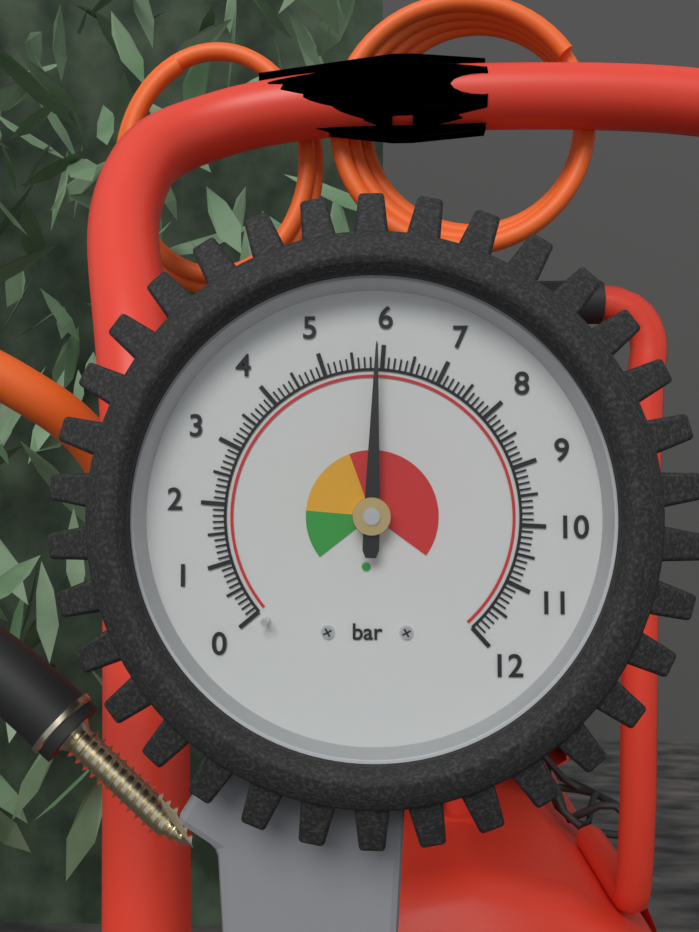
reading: 5.9 bar
